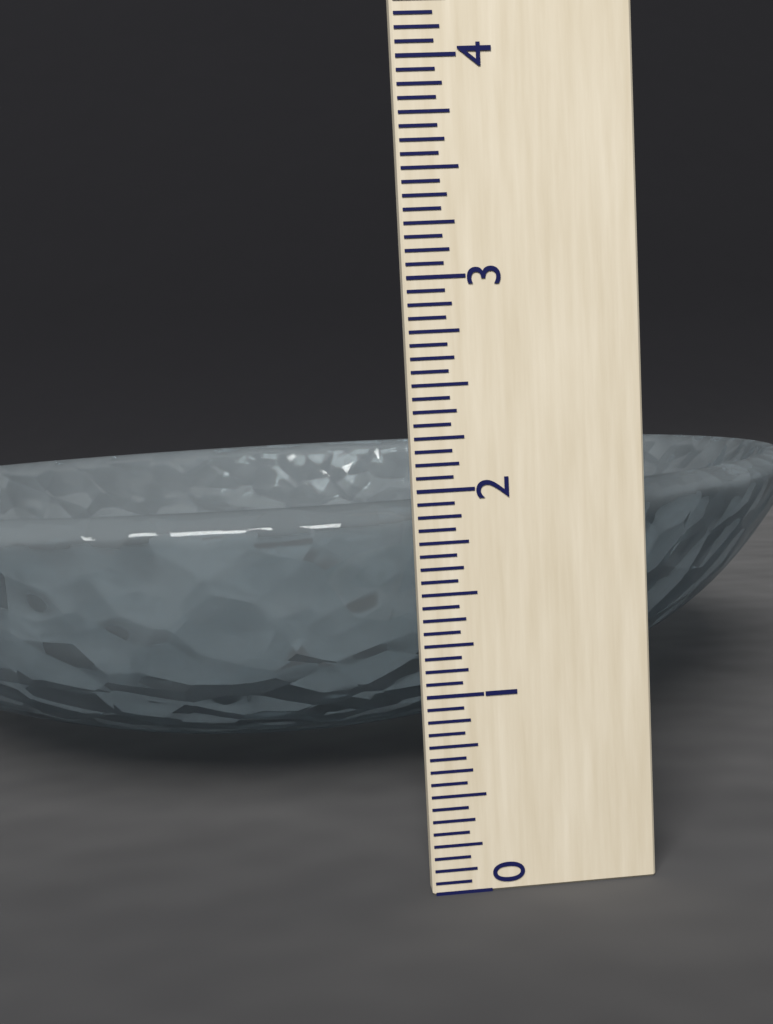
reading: 1.9375 (no unit)
